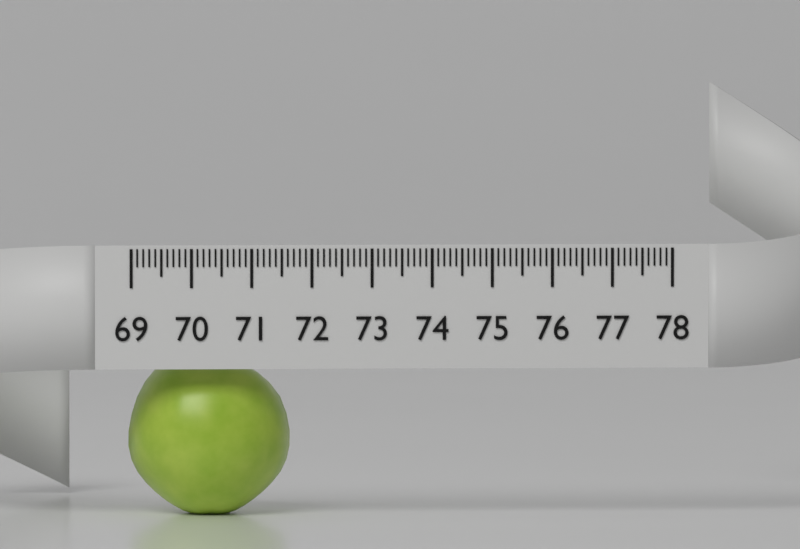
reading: 71.7 (no unit)
